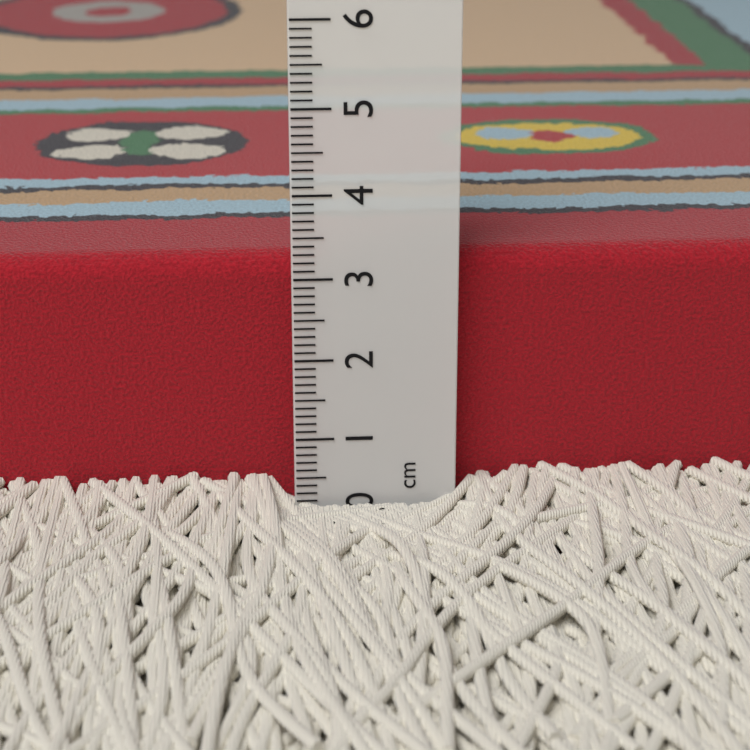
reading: 3.2 cm
